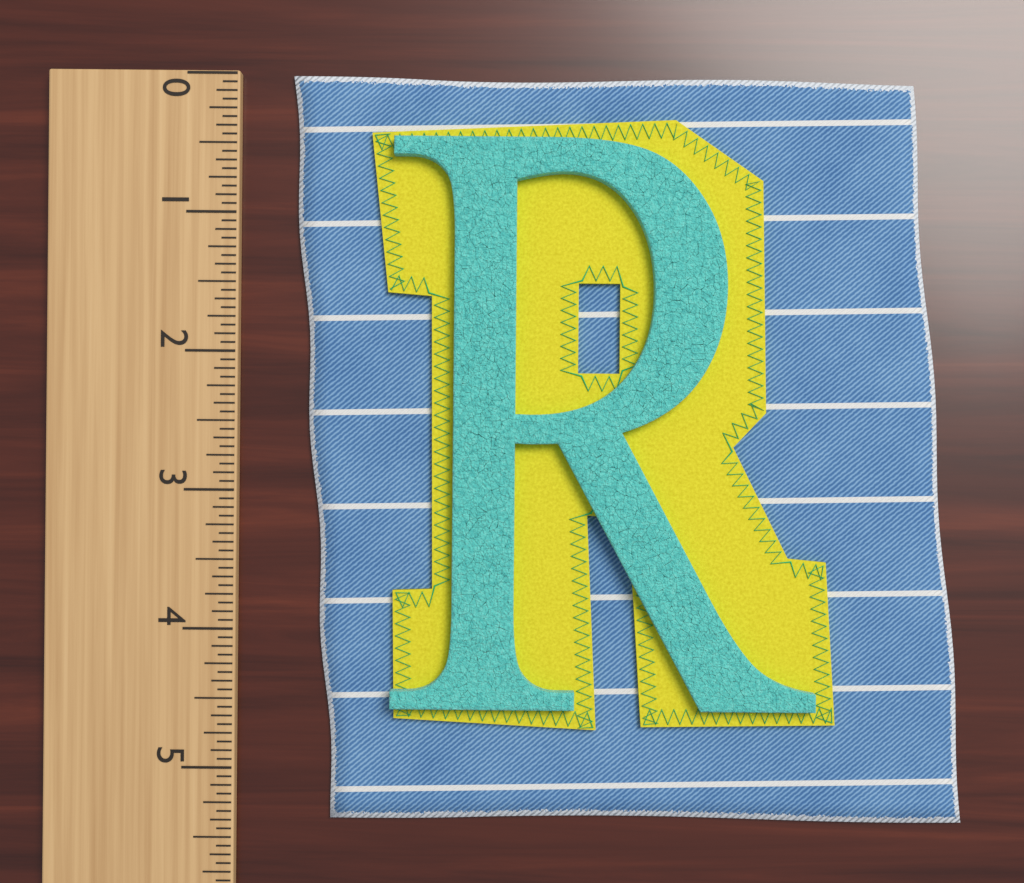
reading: 5.3750 (no unit)
